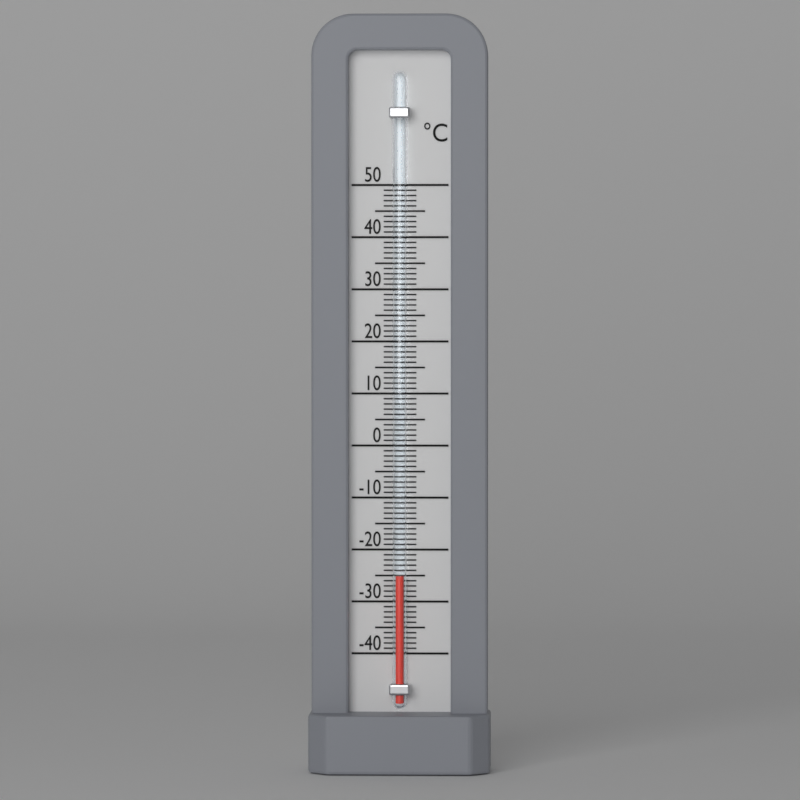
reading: -25 °C
